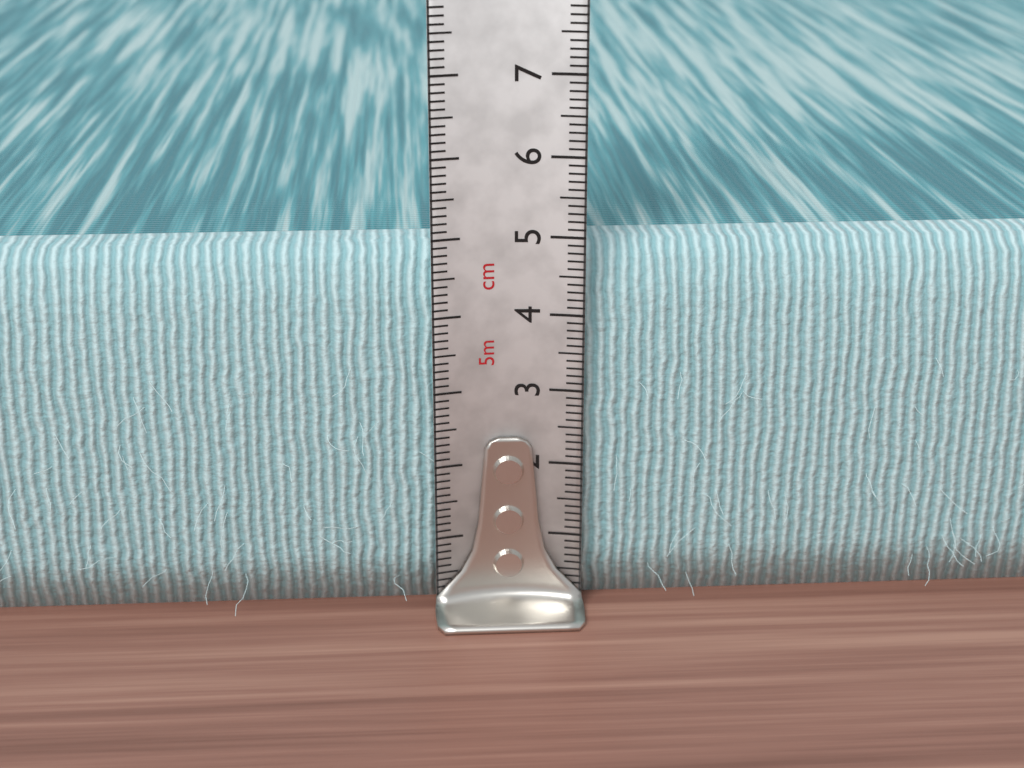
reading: 4.8 cm
